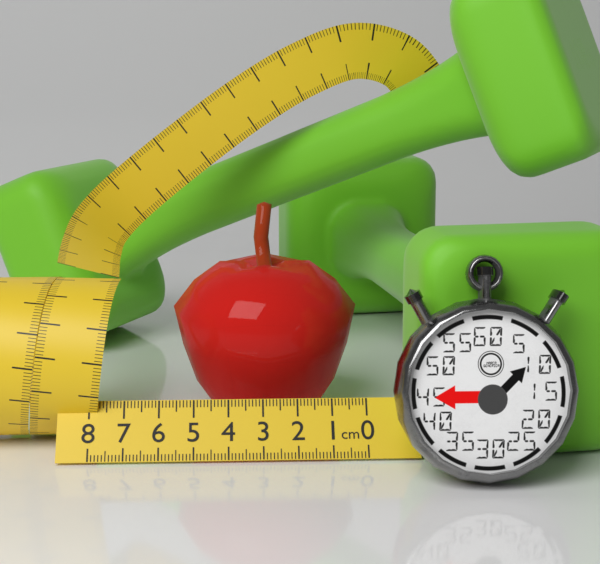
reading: 5.7 cm
